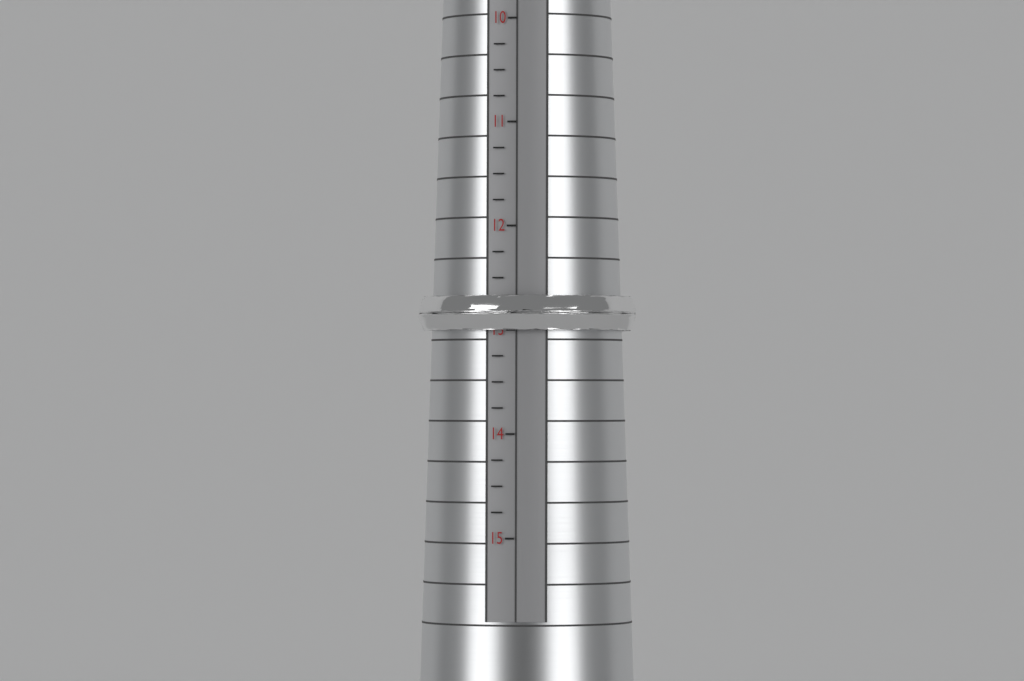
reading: 13.00 (no unit)
